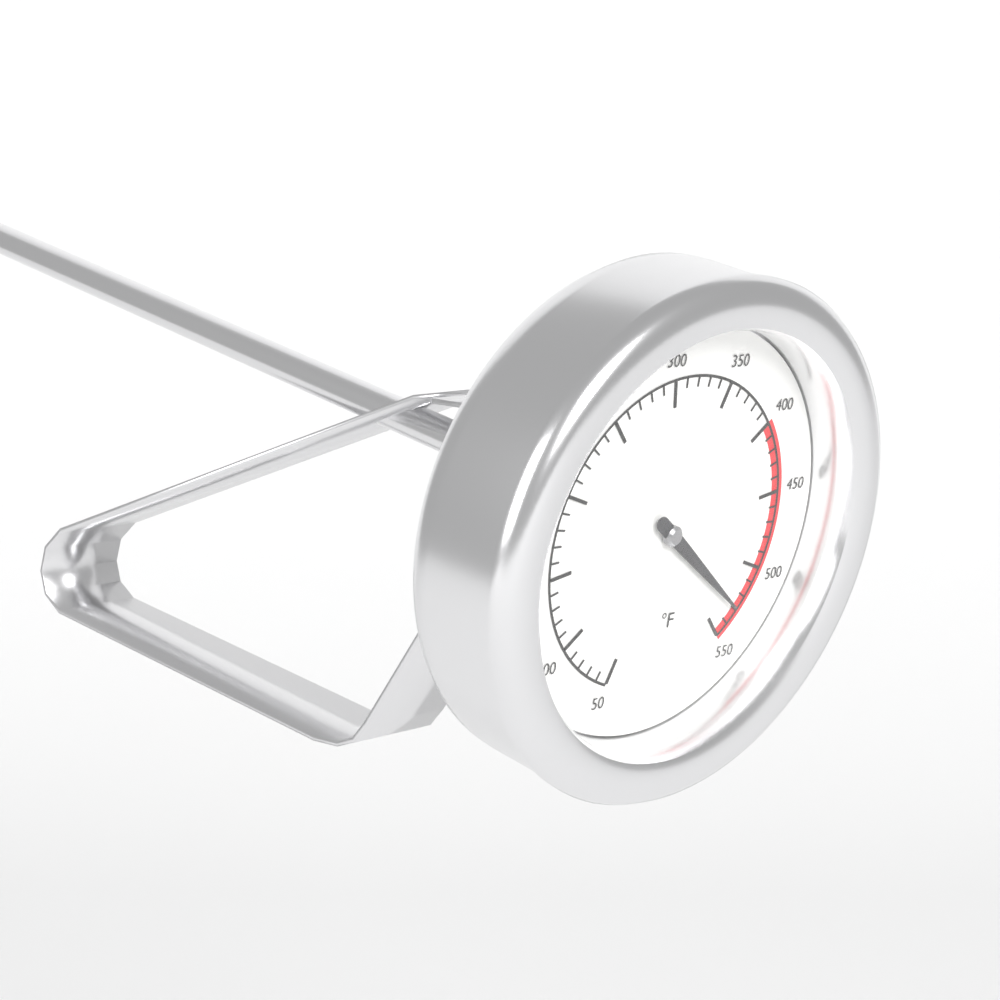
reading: 530 °F
